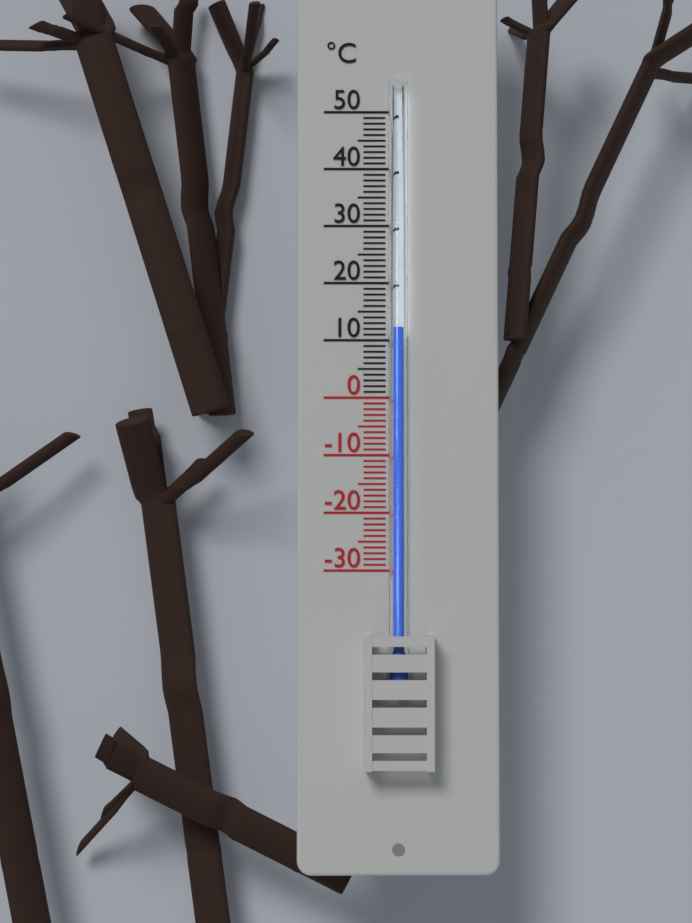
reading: 12 °C
